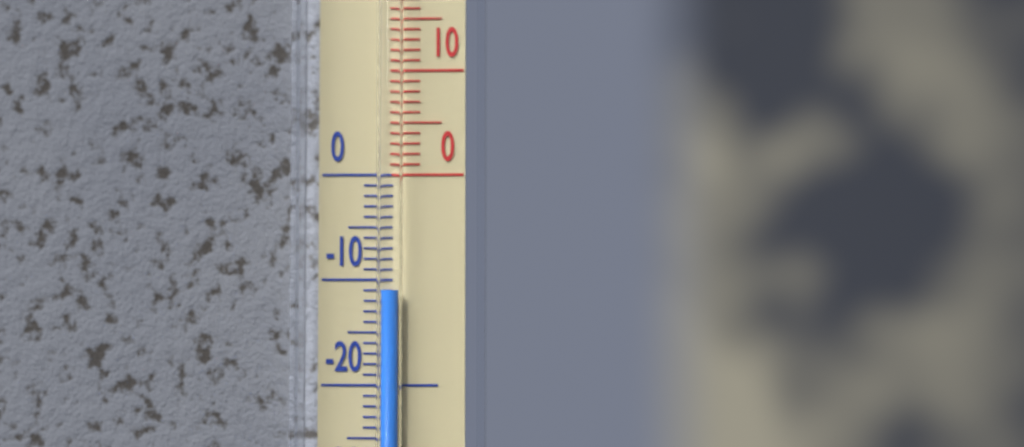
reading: -11 °C
